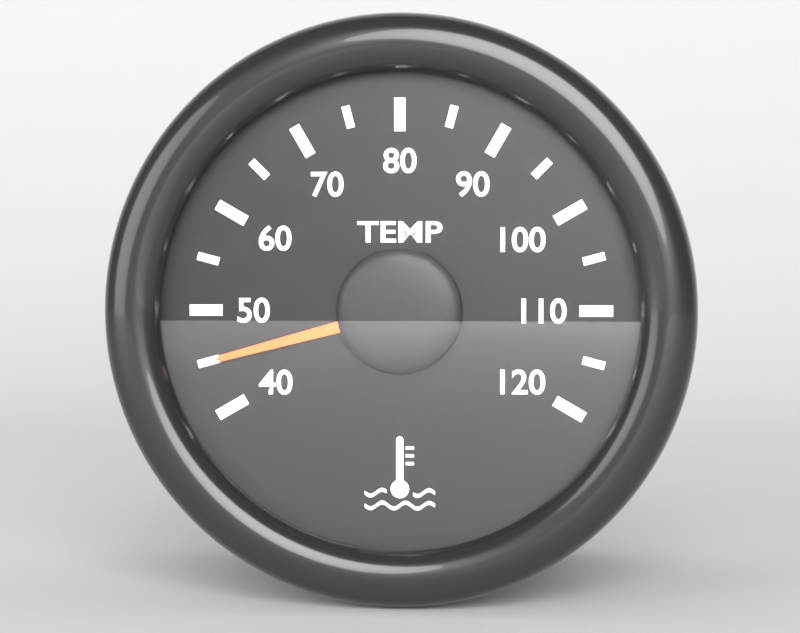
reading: 45 °C
